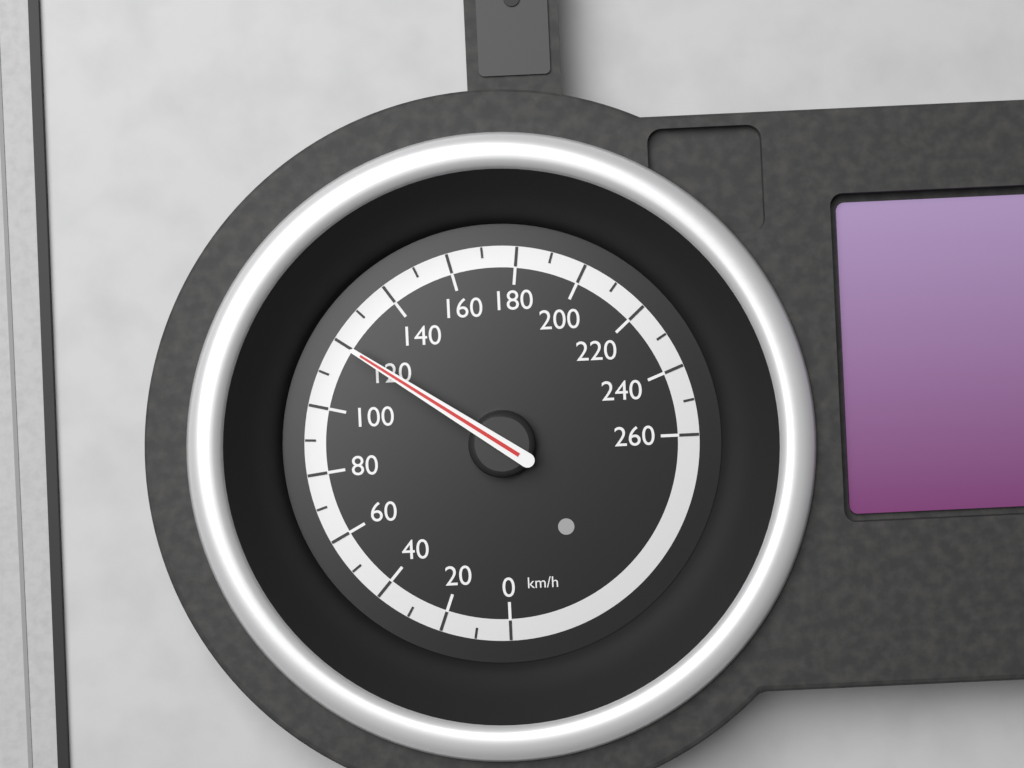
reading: 120 km/h
